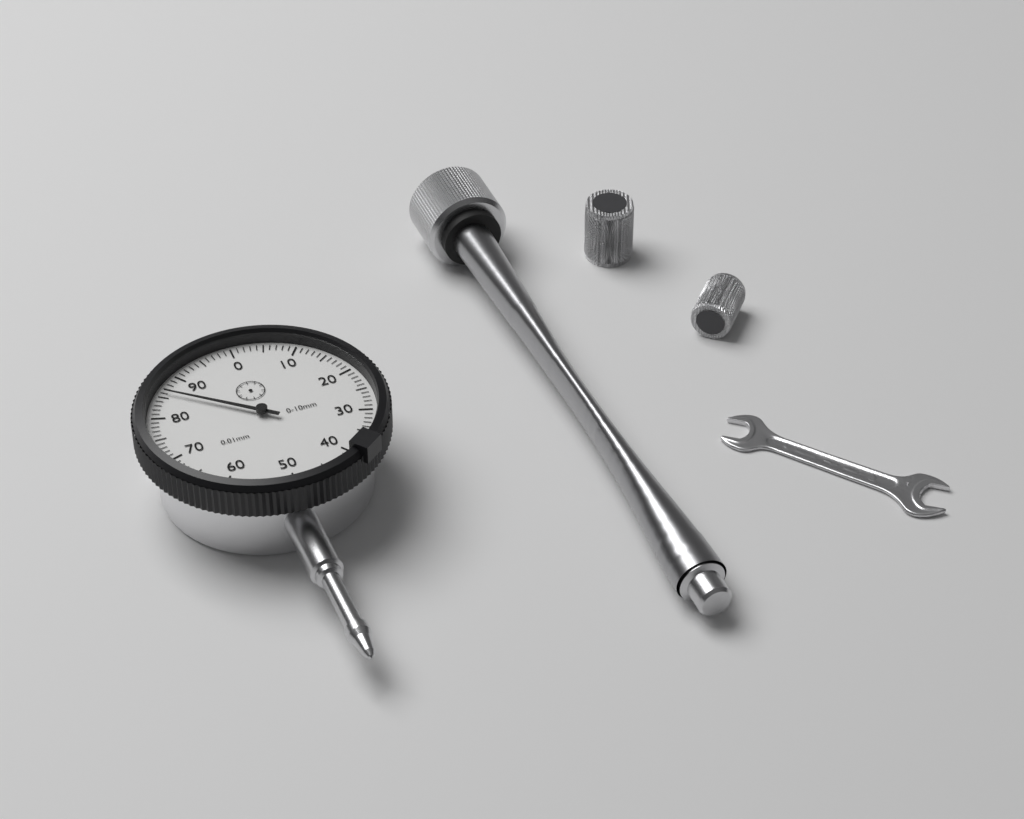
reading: 0.86 mm
